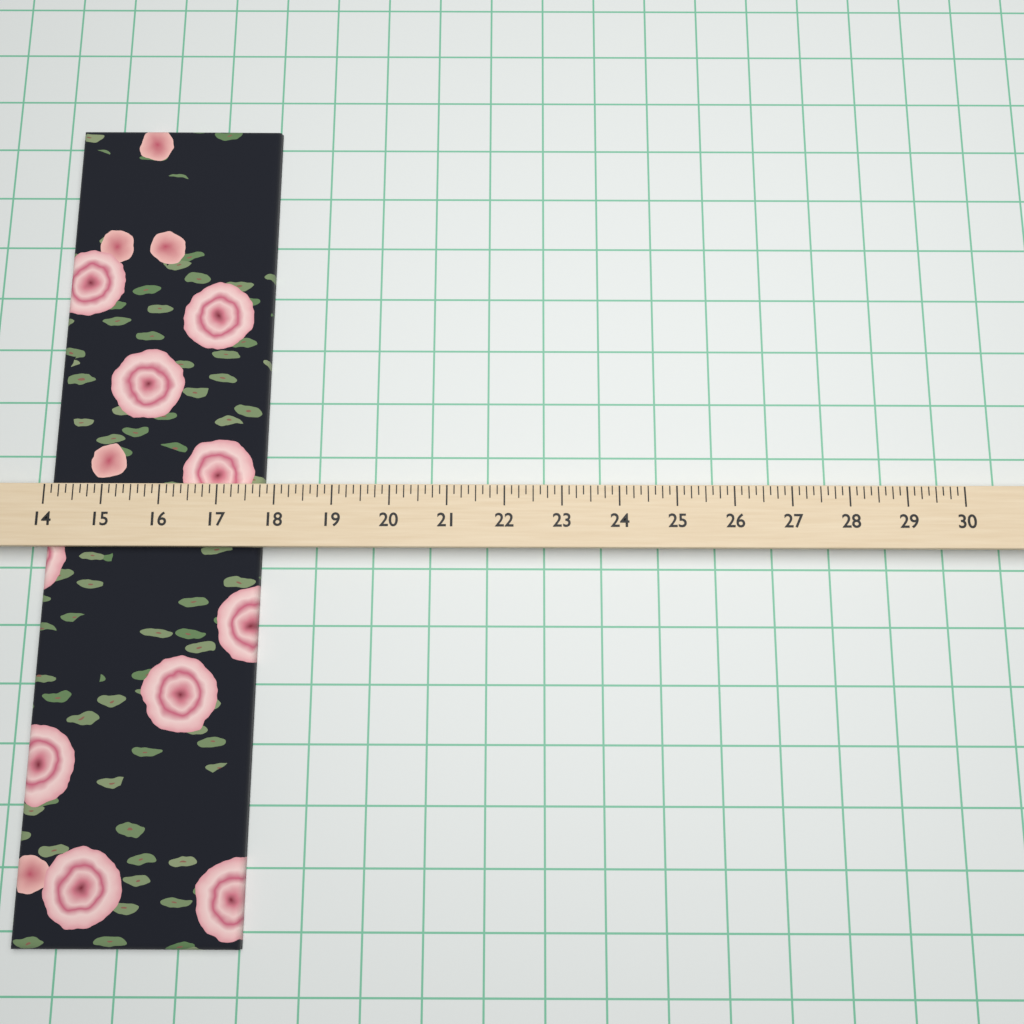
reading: 17.750 (no unit)
